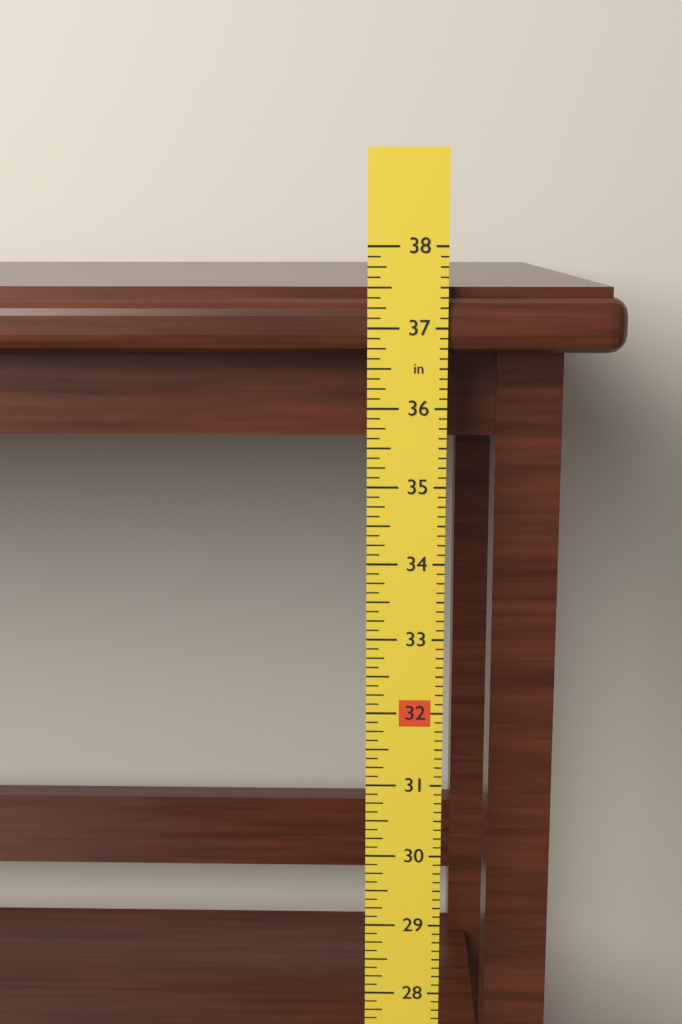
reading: 37.500 in
